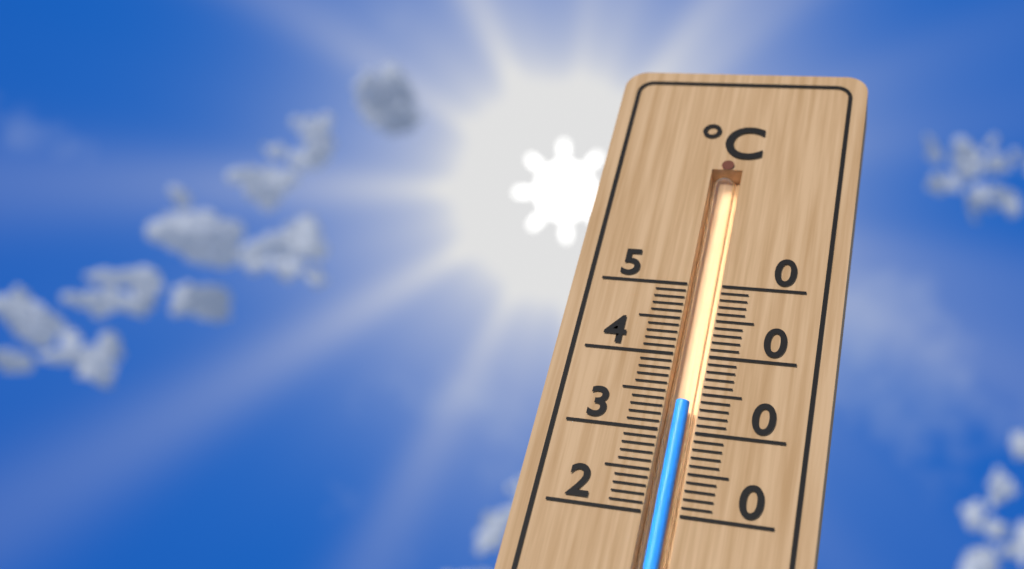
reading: 34 °C
